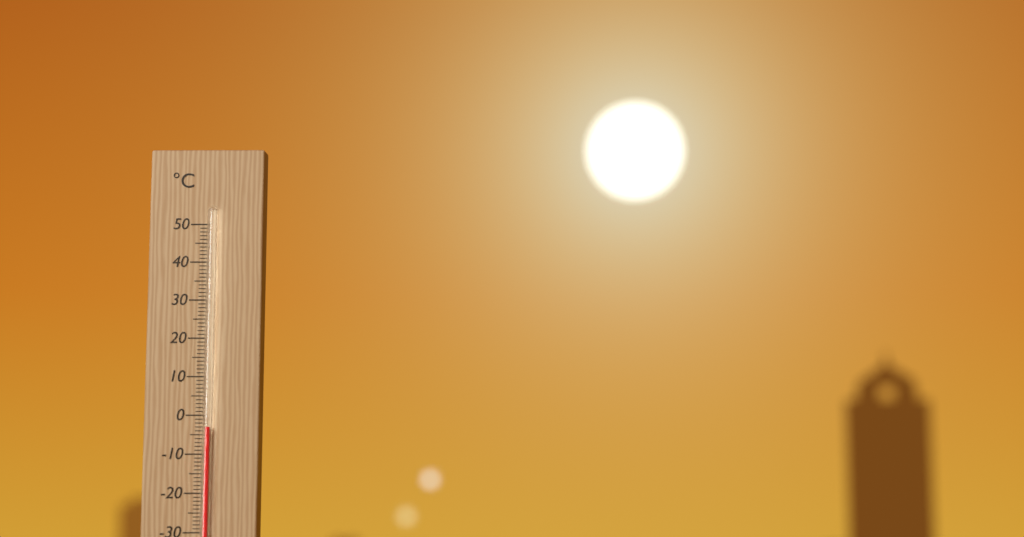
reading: -3 °C
